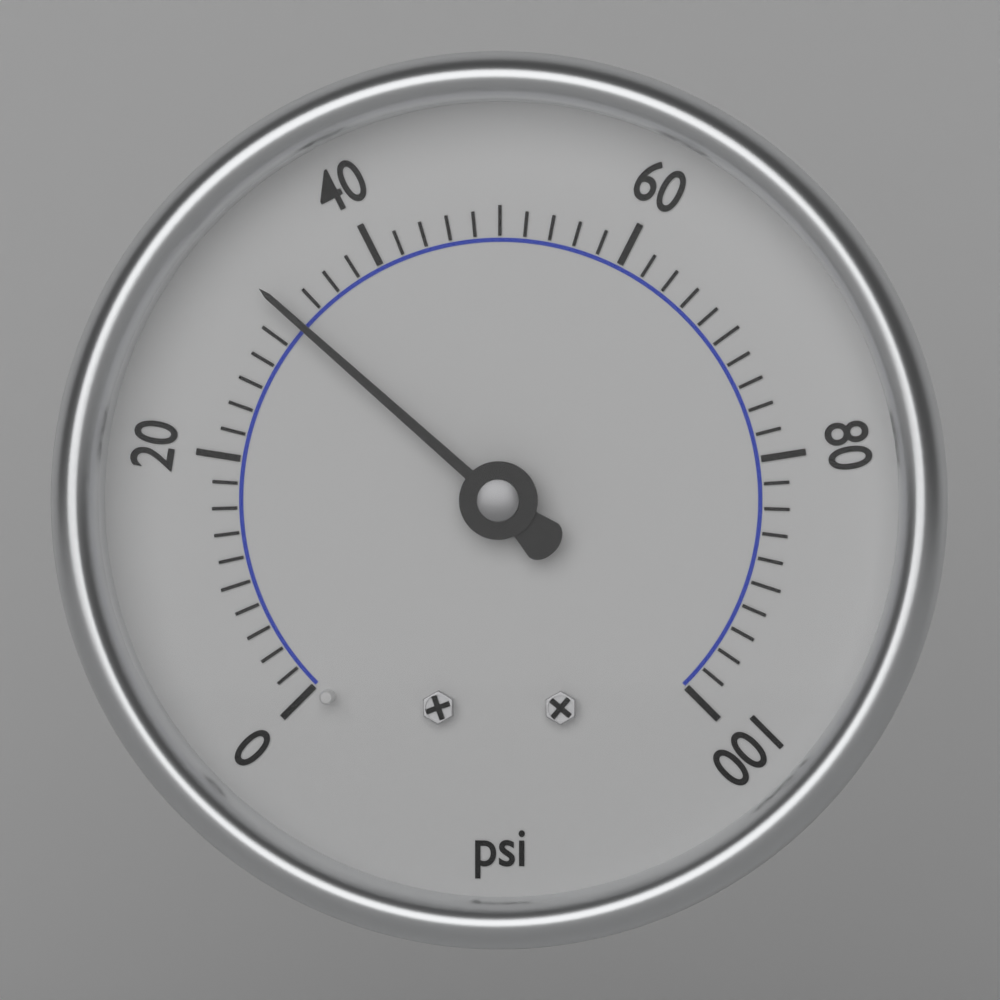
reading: 32 psi
